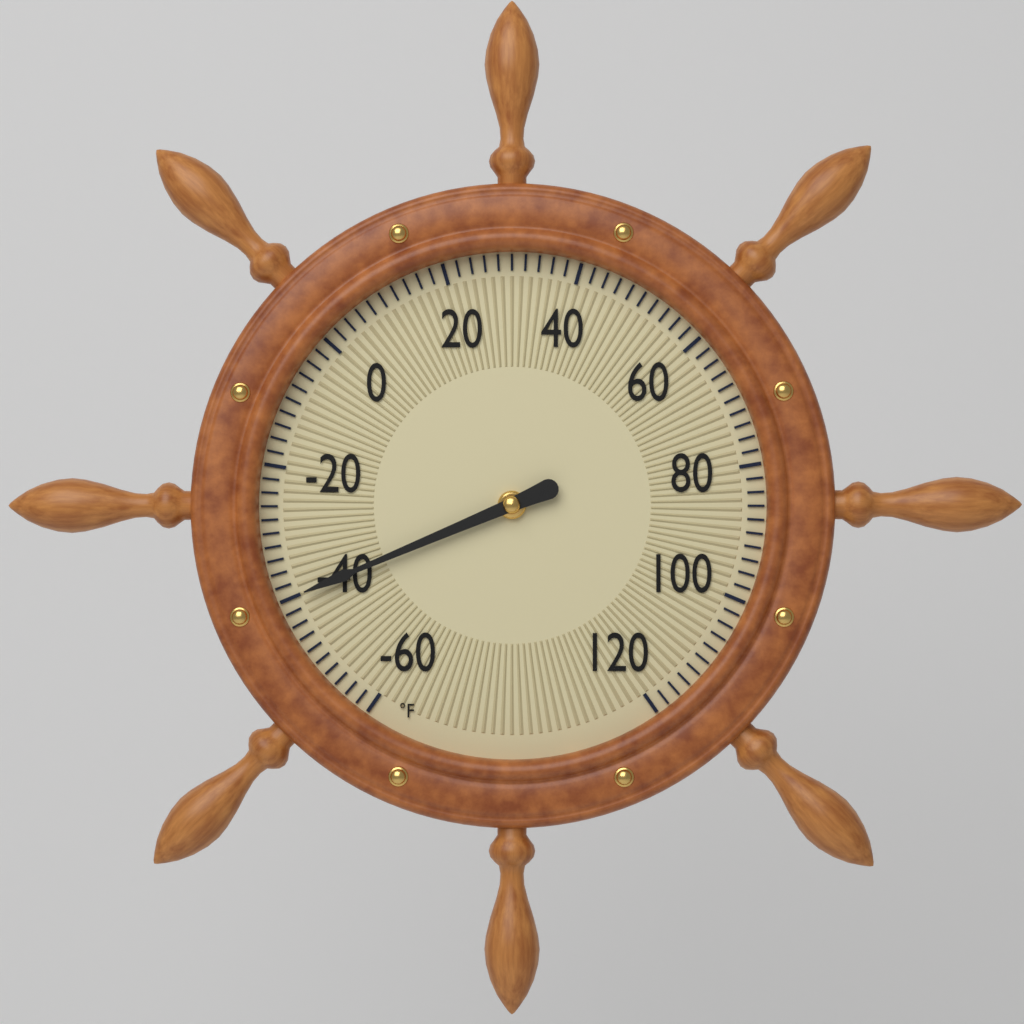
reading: -40 °F
